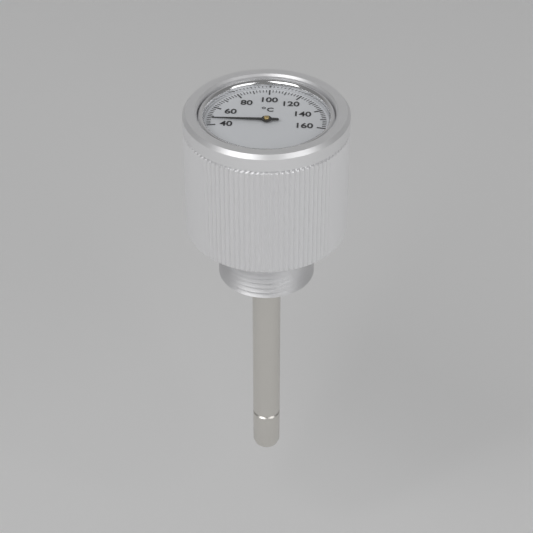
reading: 46 °C
